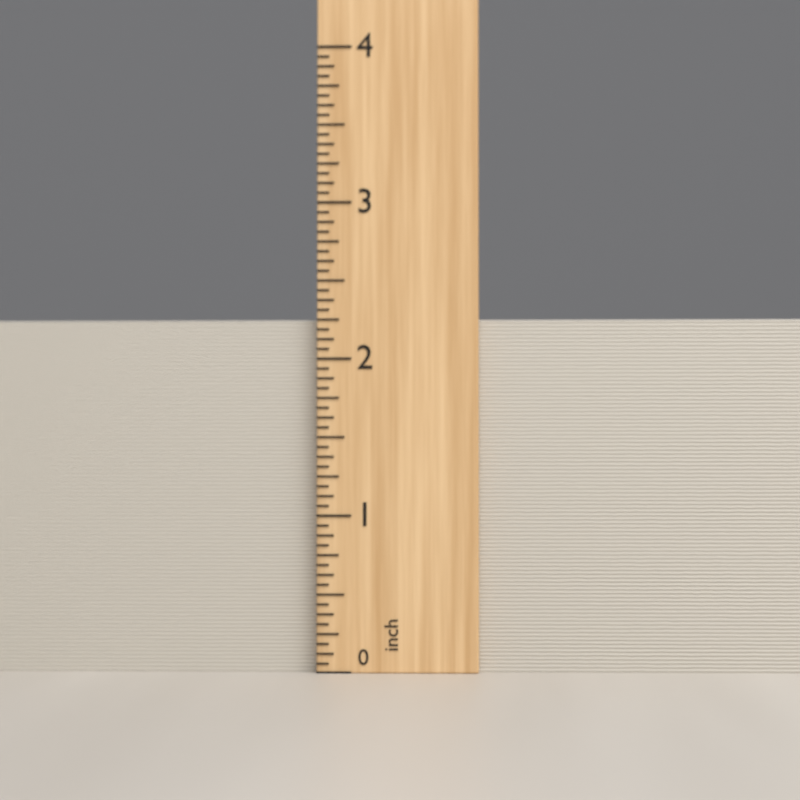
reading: 2.2500 inch
